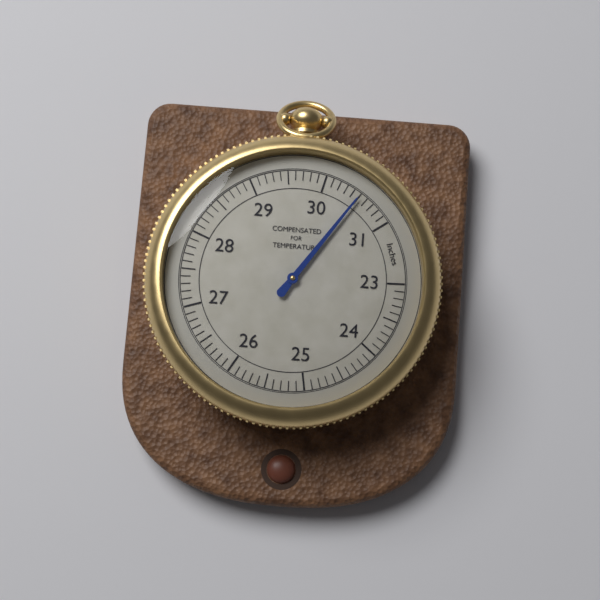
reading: 30.5 inches
